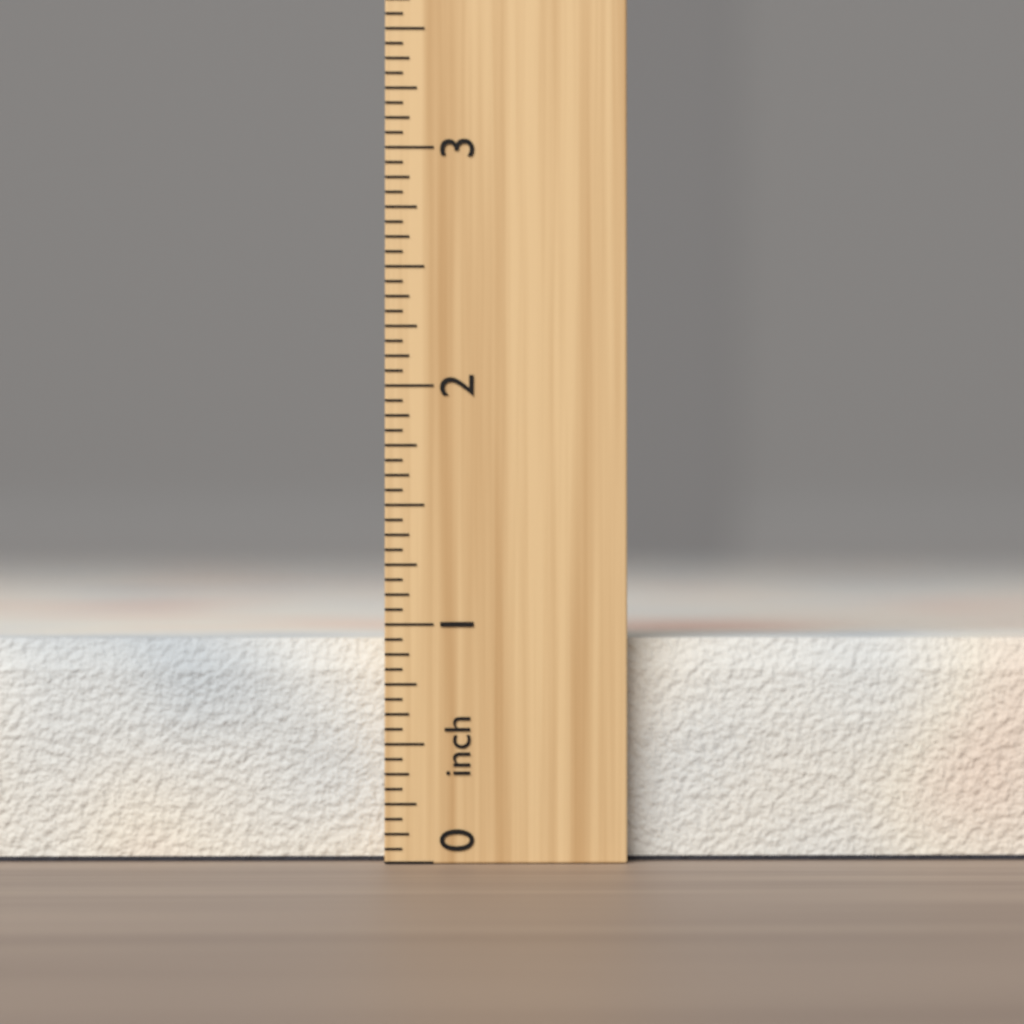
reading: 0.9375 inch
